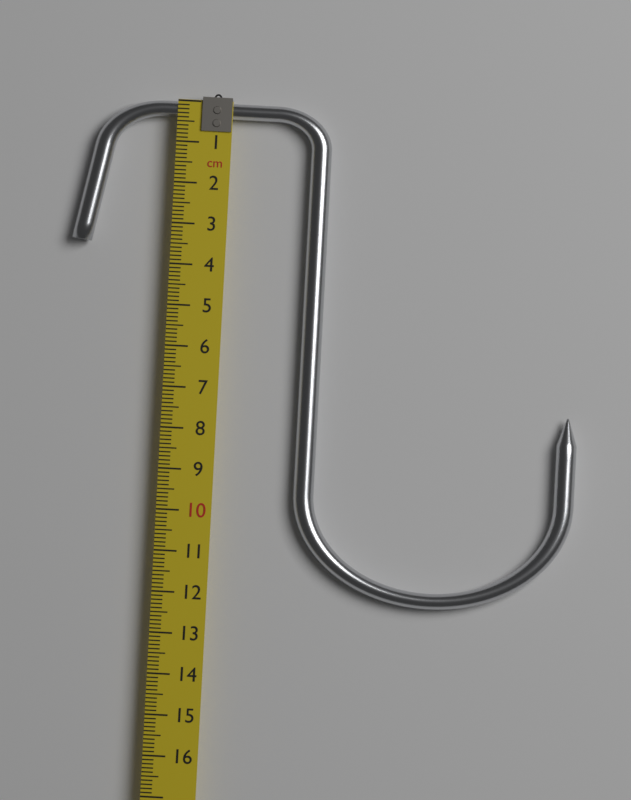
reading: 12.1 cm
